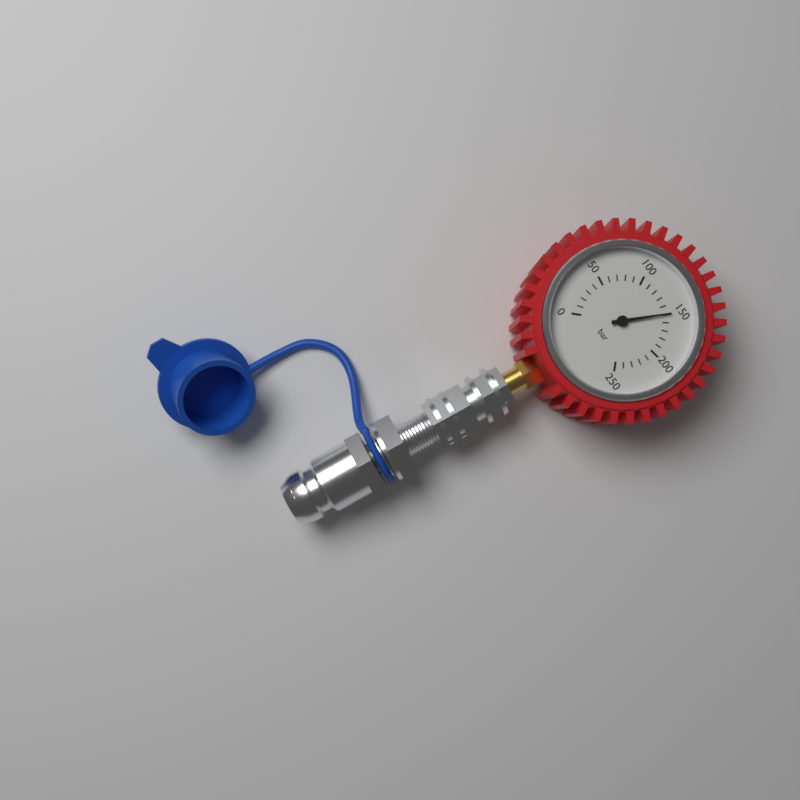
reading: 150 bar
